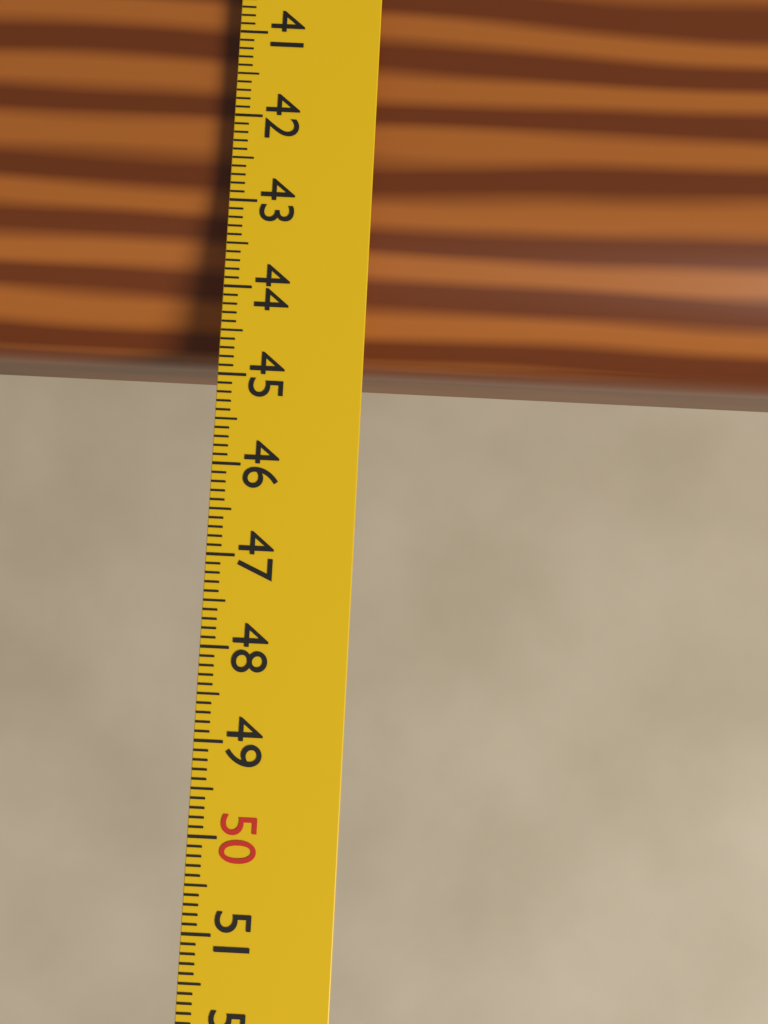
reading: 44.7 cm
